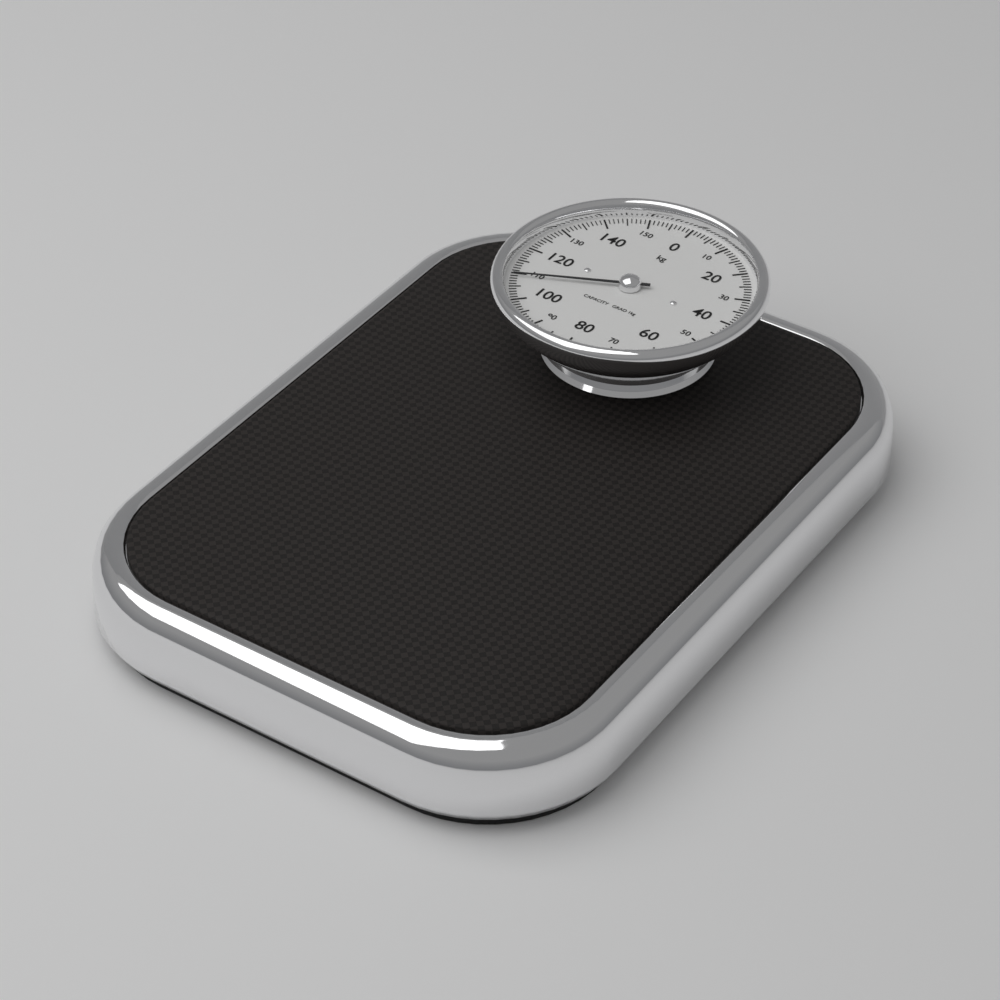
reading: 109 kg
